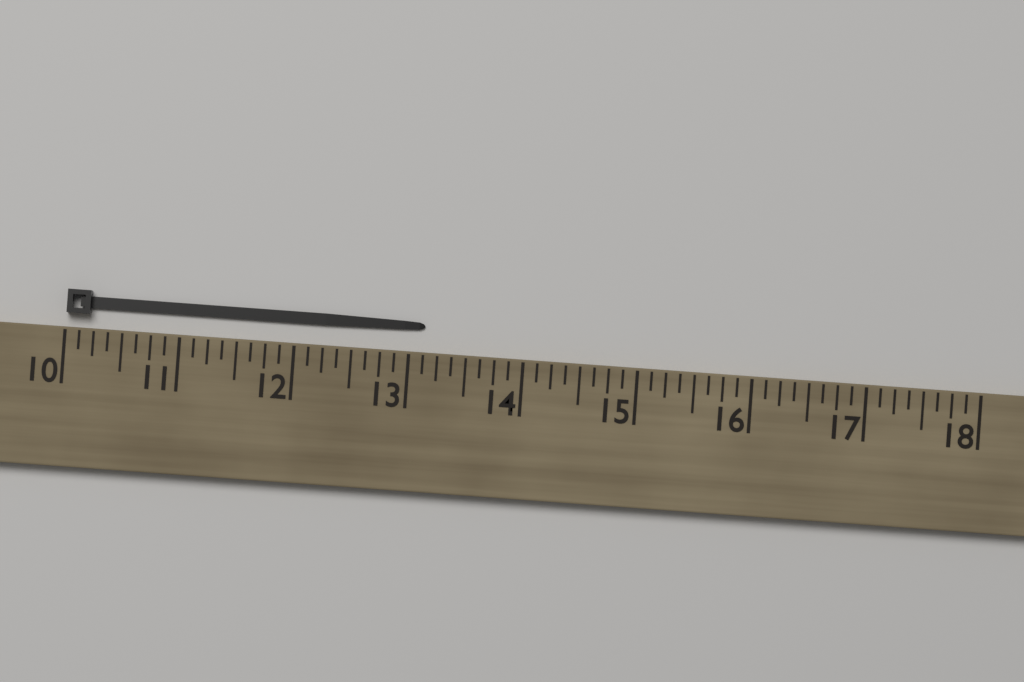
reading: 13.125 (no unit)
